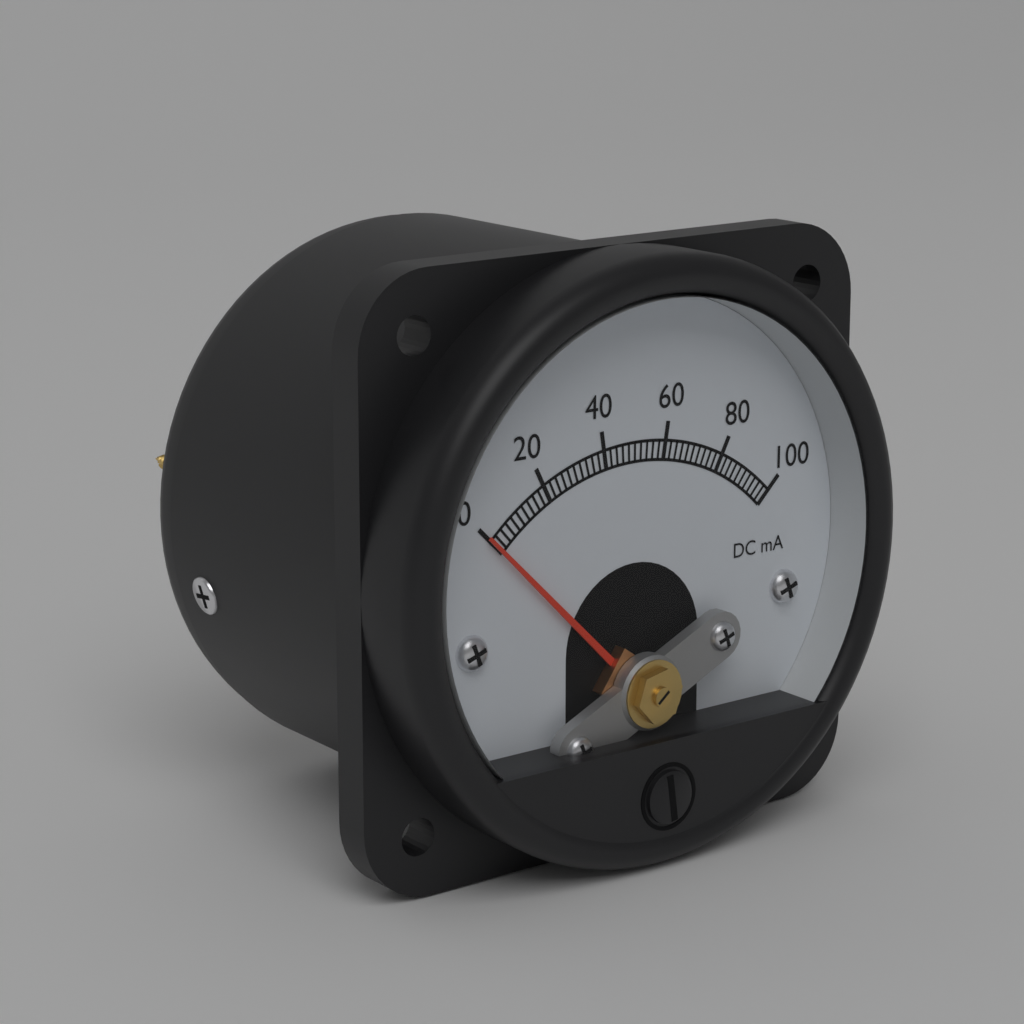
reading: 0 mA
